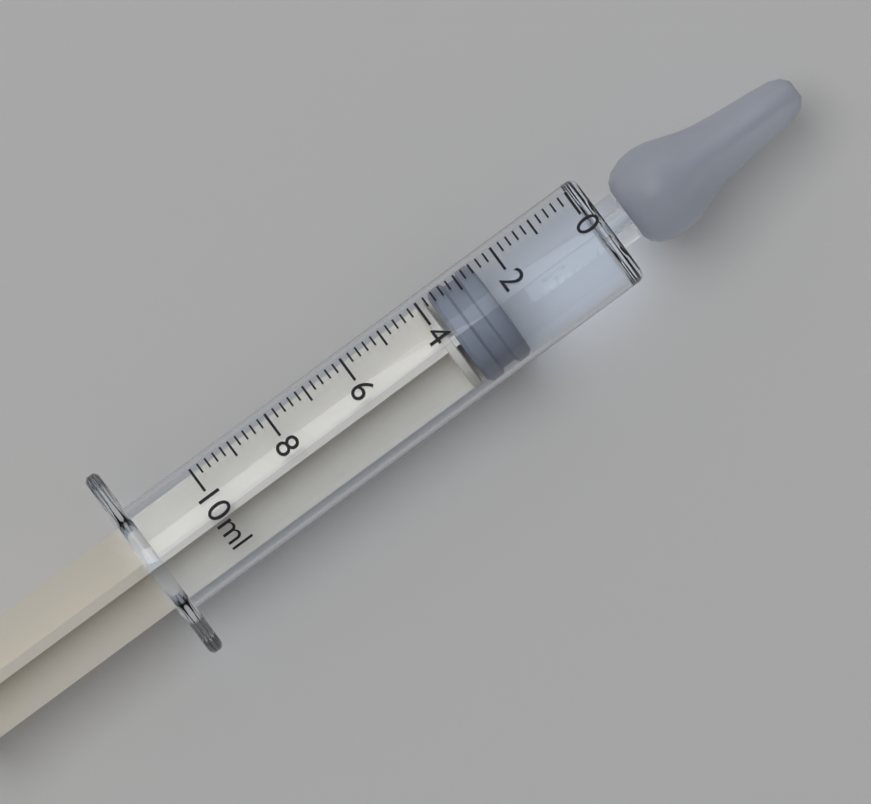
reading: 2.6 ml
